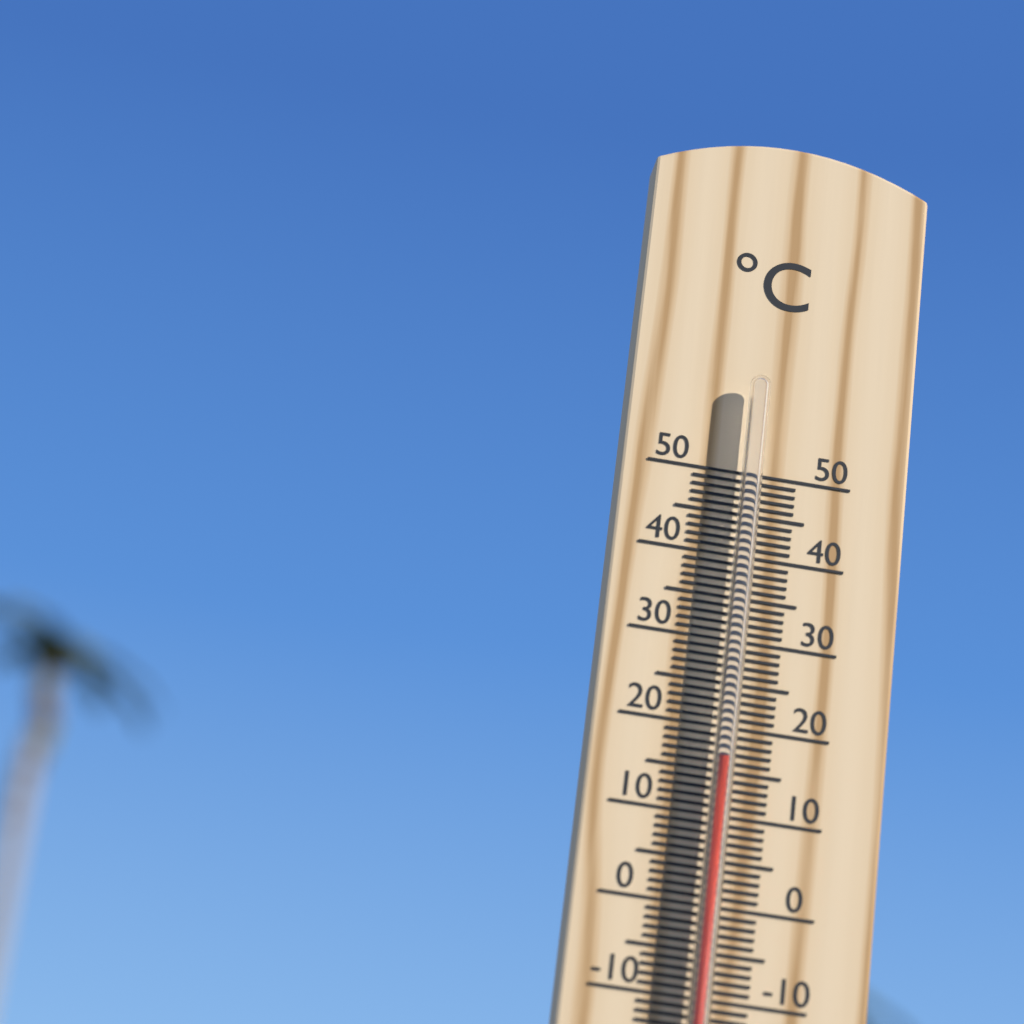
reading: 16 °C
